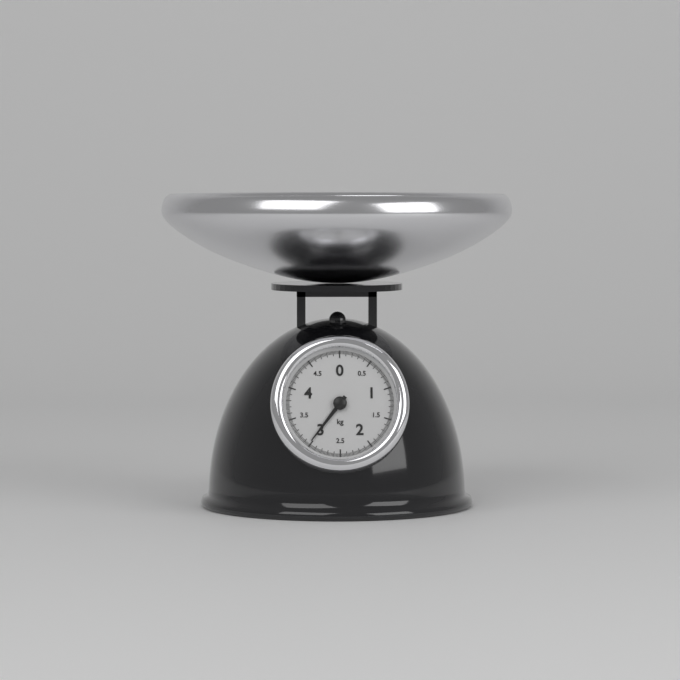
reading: 3.02 kg
